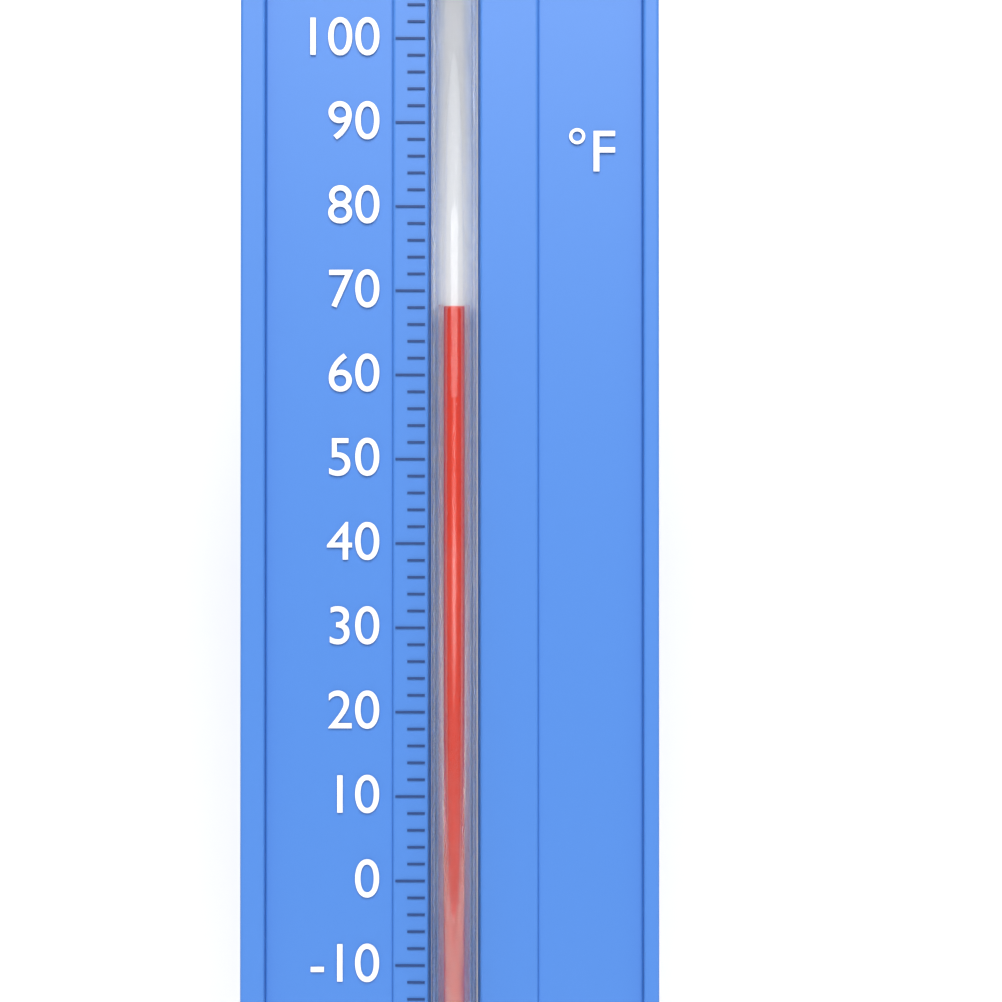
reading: 68 °F
